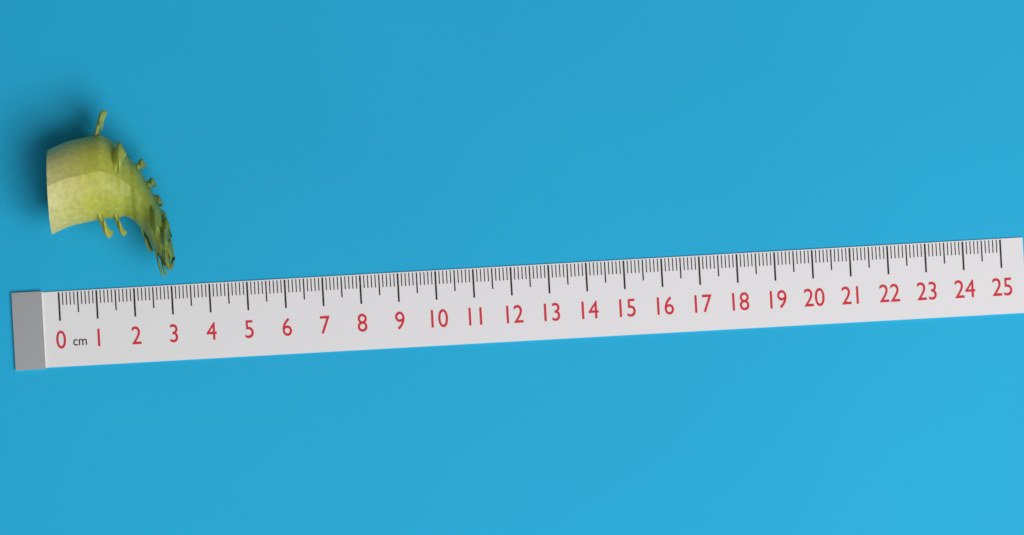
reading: 3.2 cm
